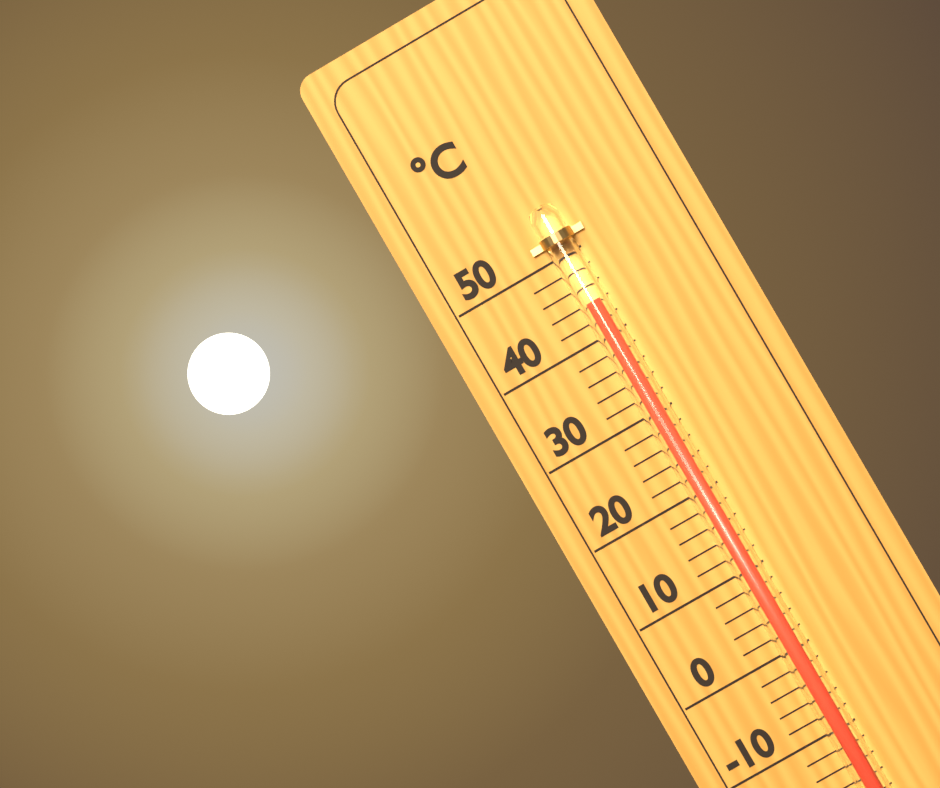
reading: 44 °C
